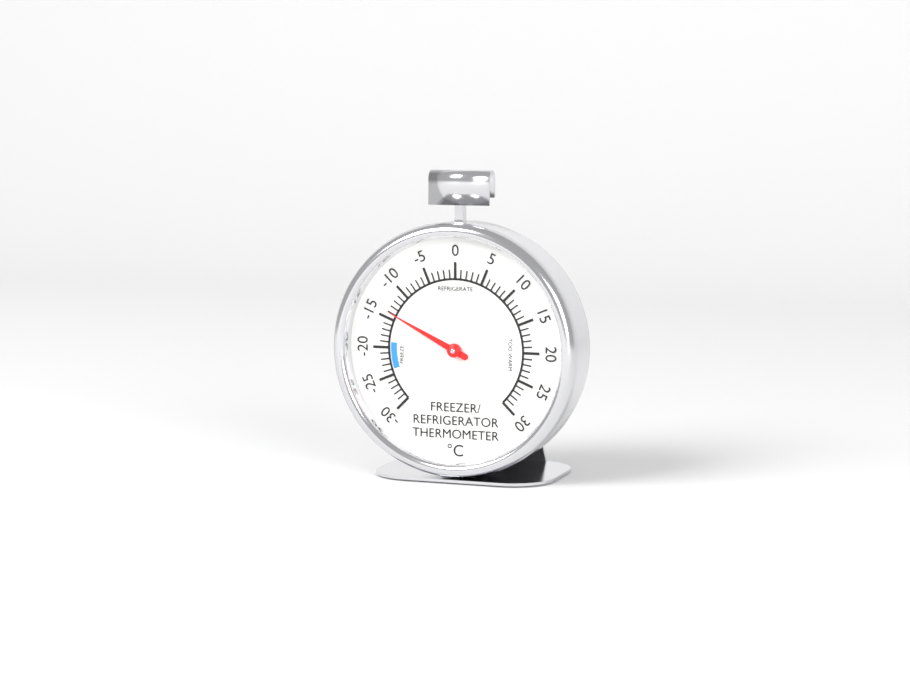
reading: -14 °C
